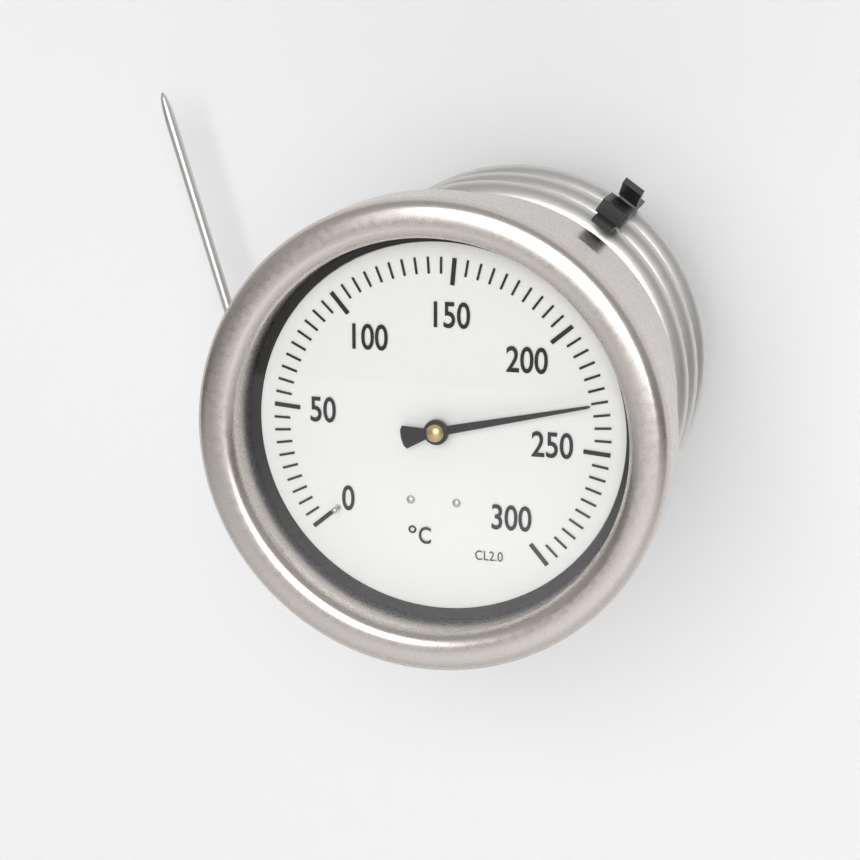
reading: 230 °C
